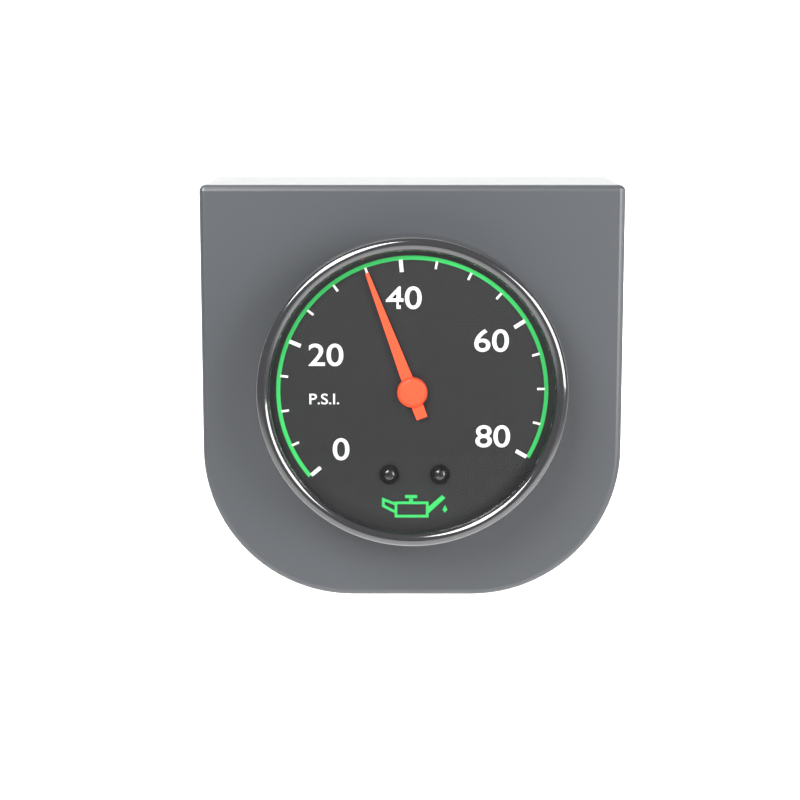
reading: 35 psi
